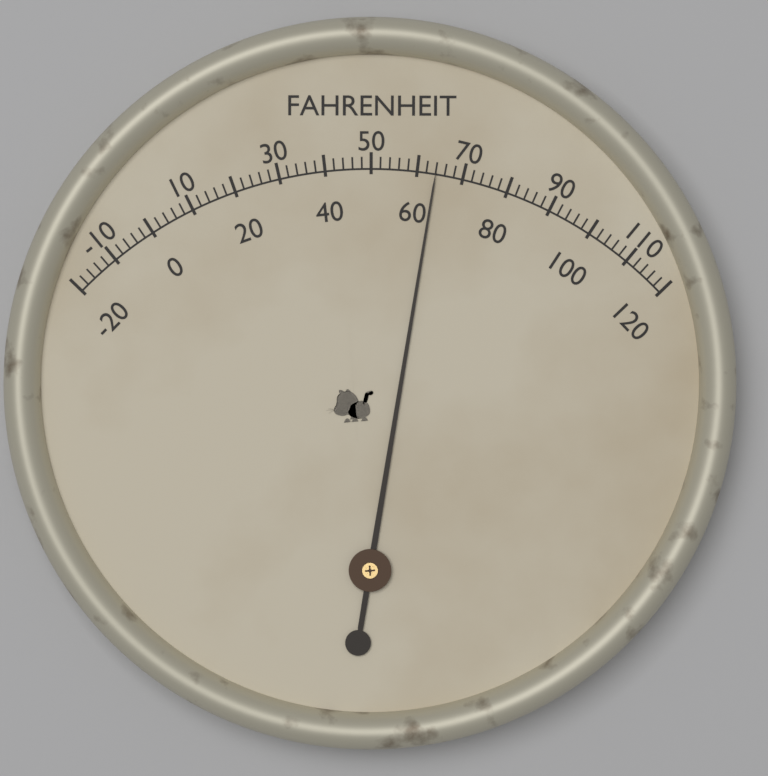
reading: 64 °F
